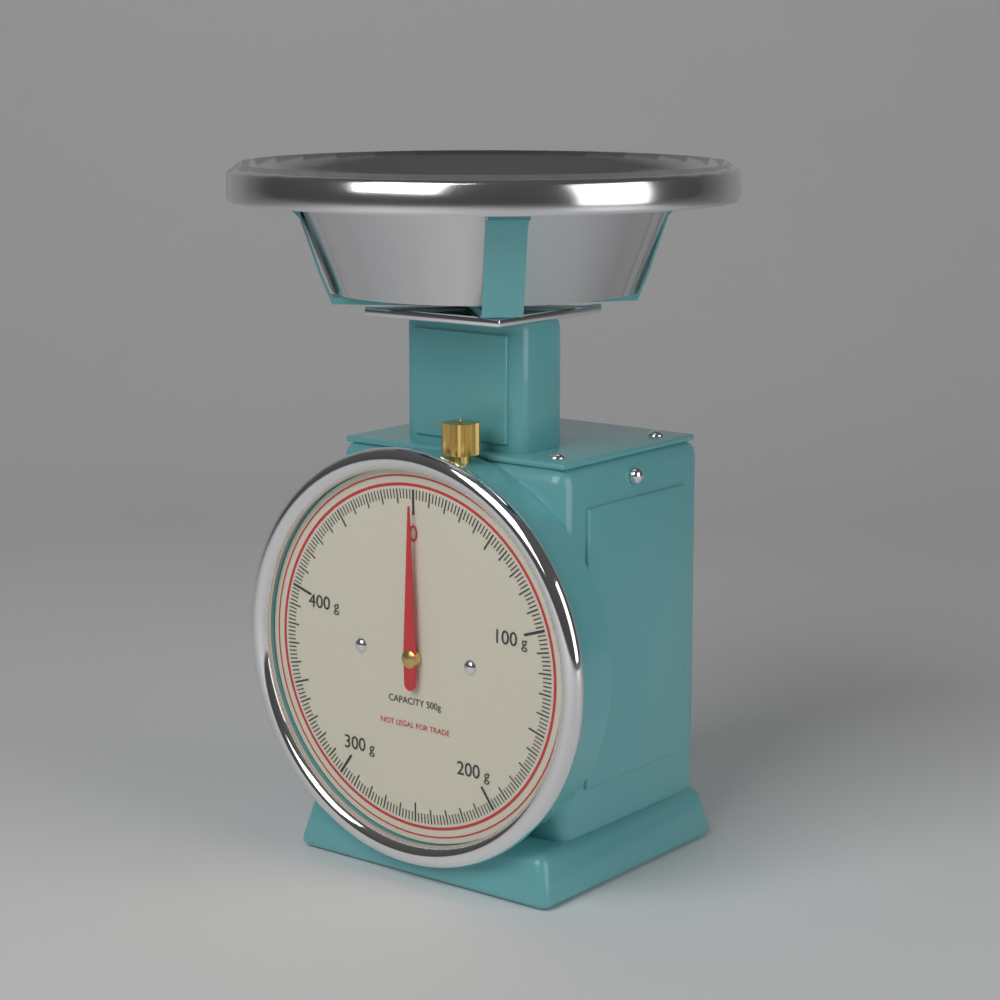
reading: 0 g
